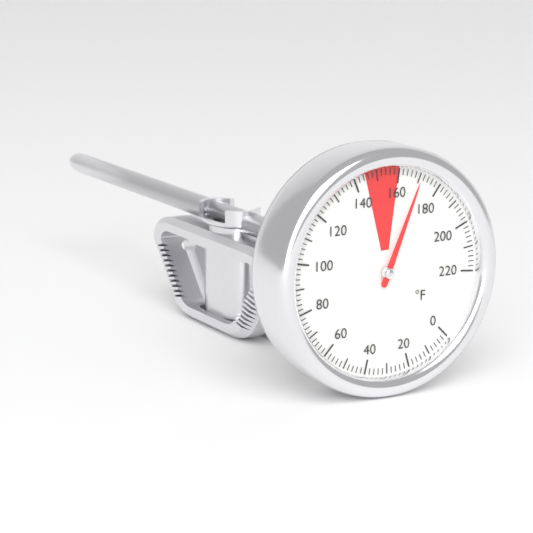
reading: 170 °F
